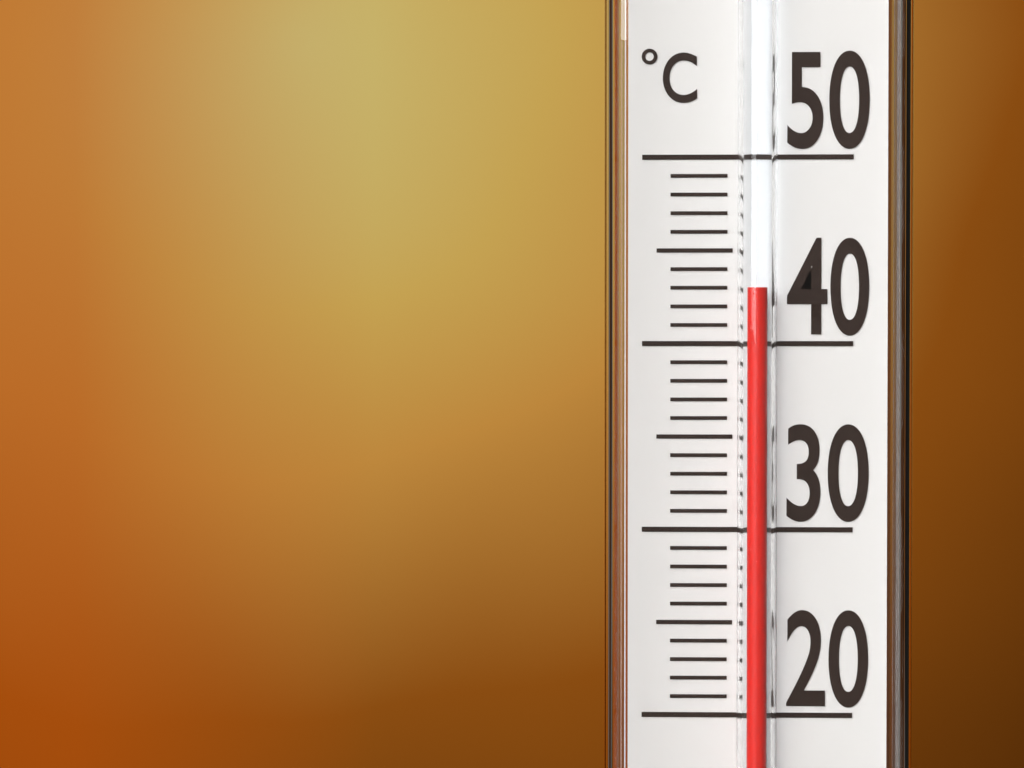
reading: 43 °C
